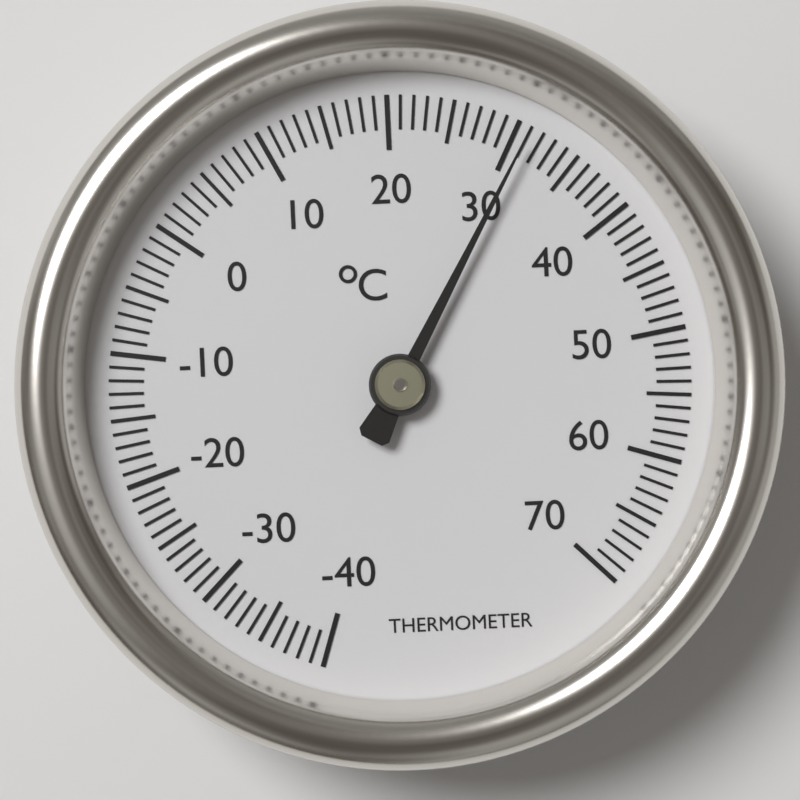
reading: 31 °C
